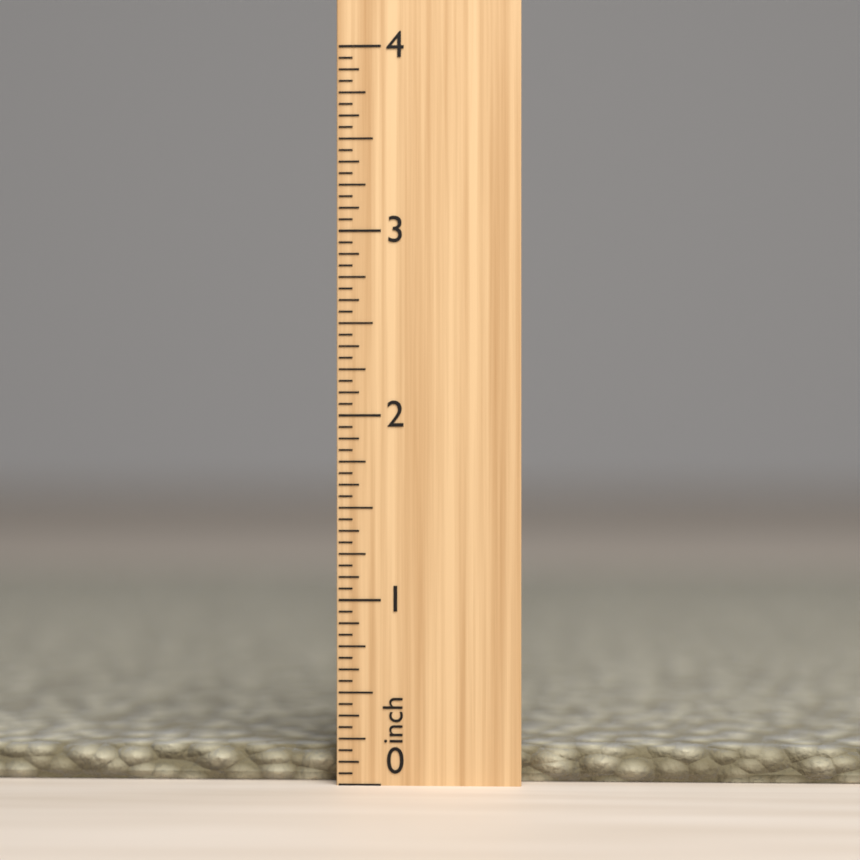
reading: 0.1875 inch
